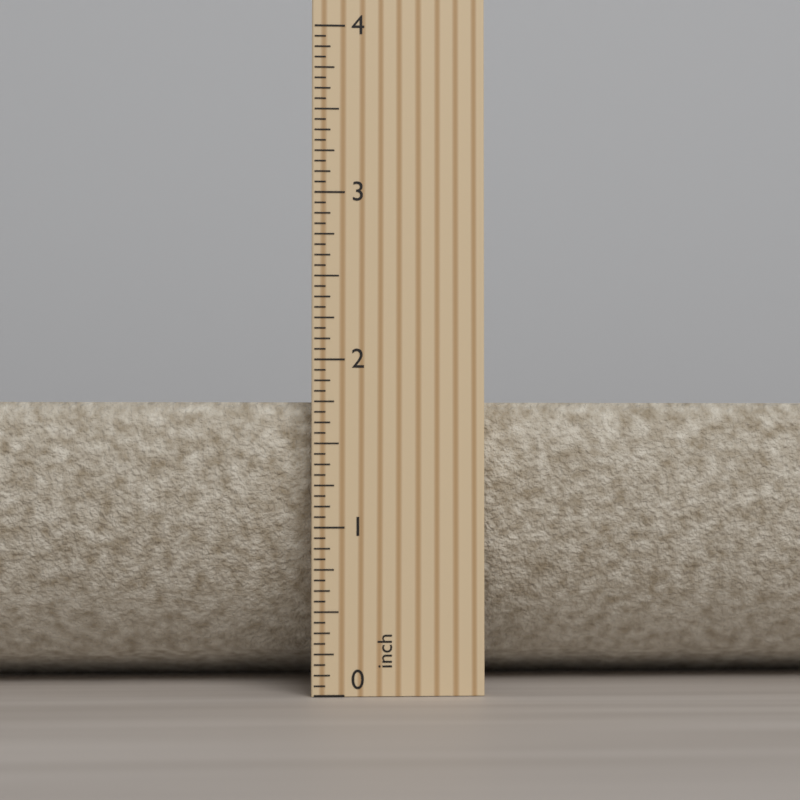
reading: 1.7500 inch
